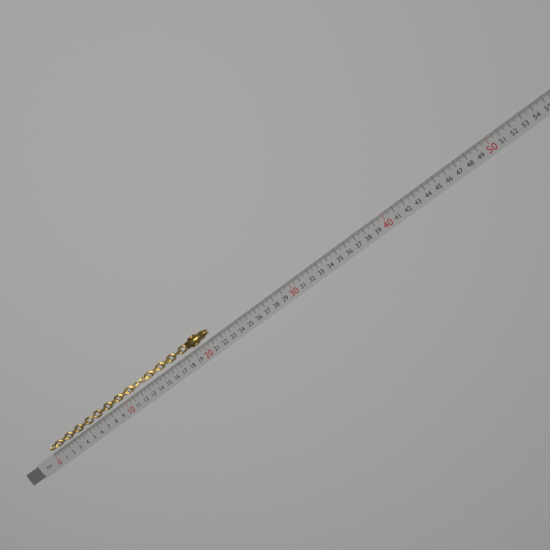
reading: 21.2 cm
